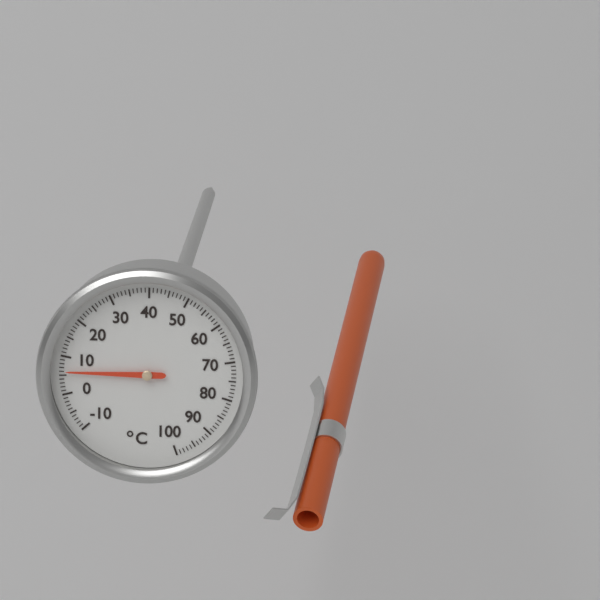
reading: 6 °C
